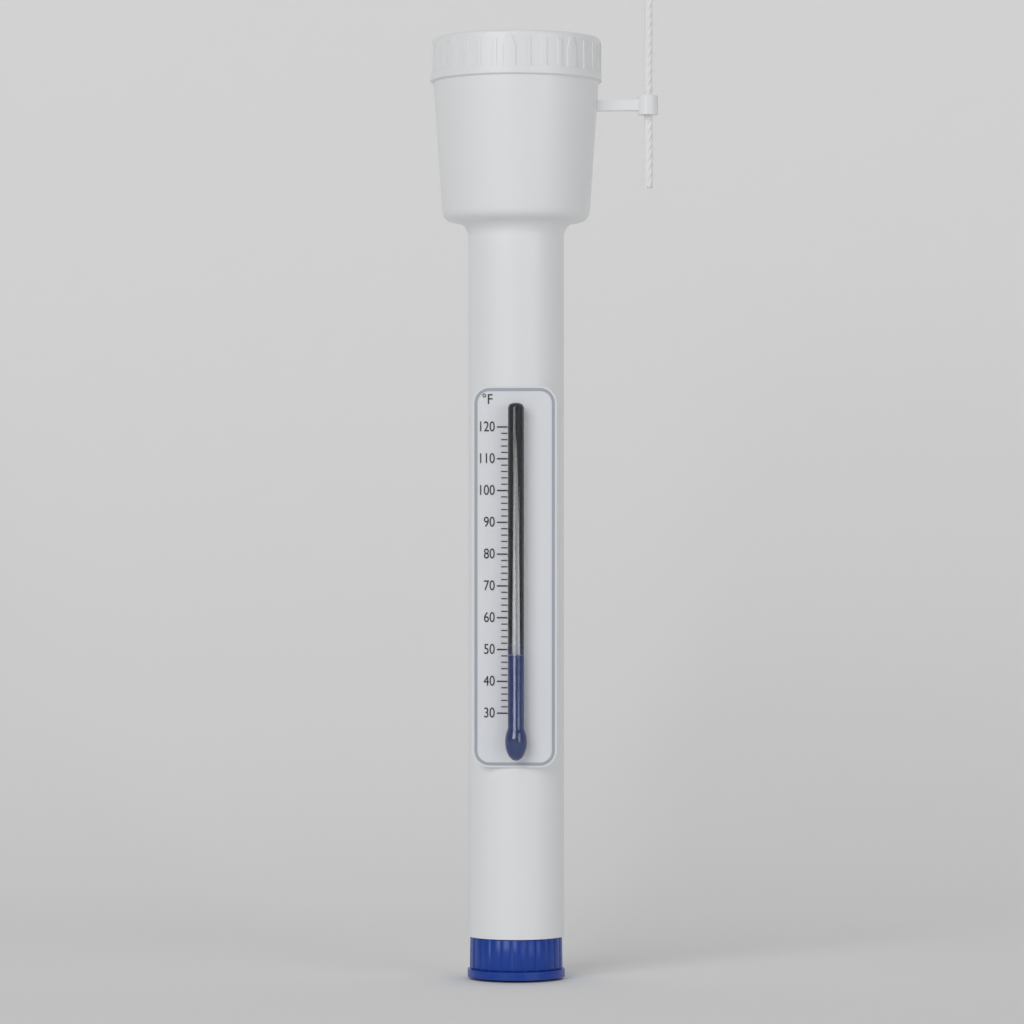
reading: 48 °F
